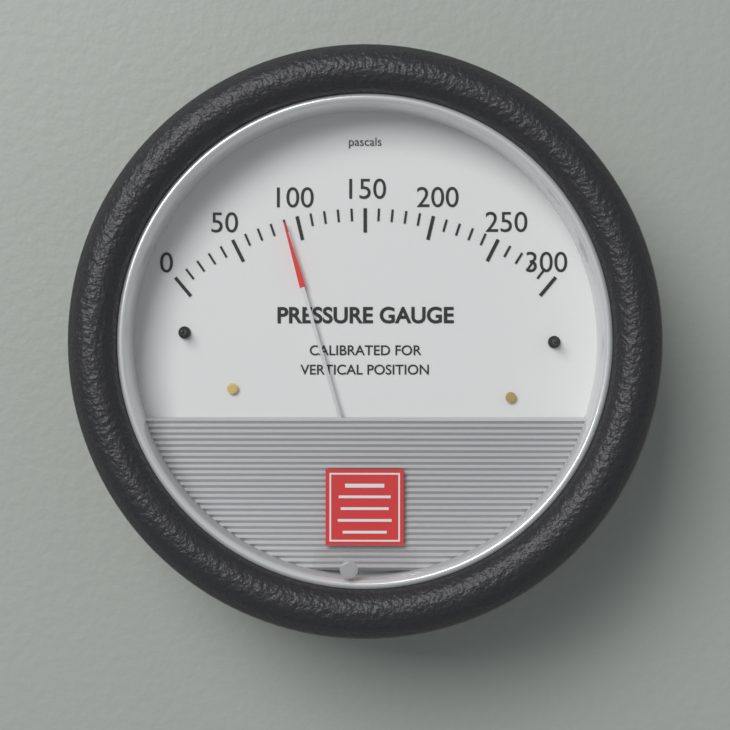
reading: 90 Pa
